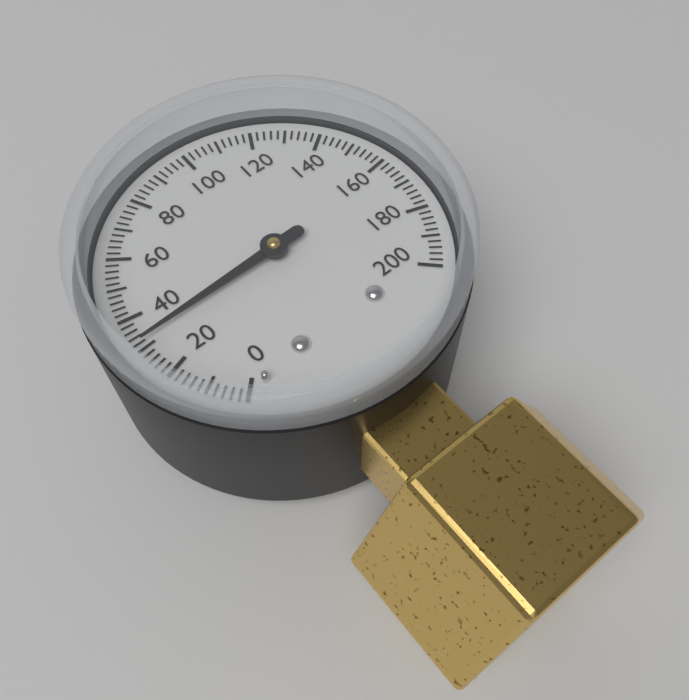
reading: 32 (no unit)
